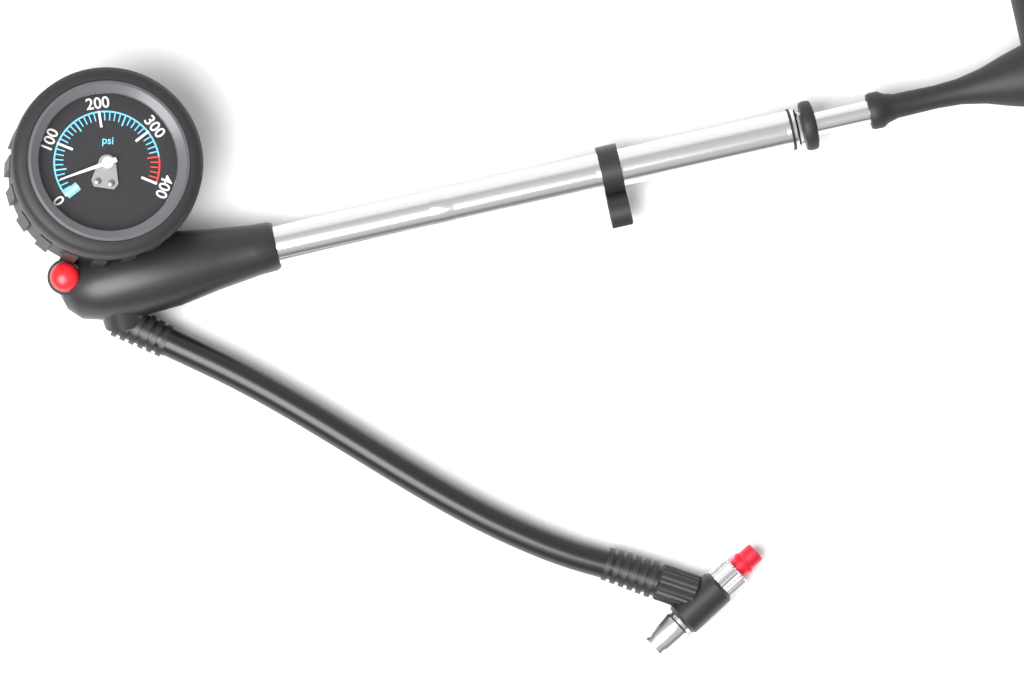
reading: 30 psi
